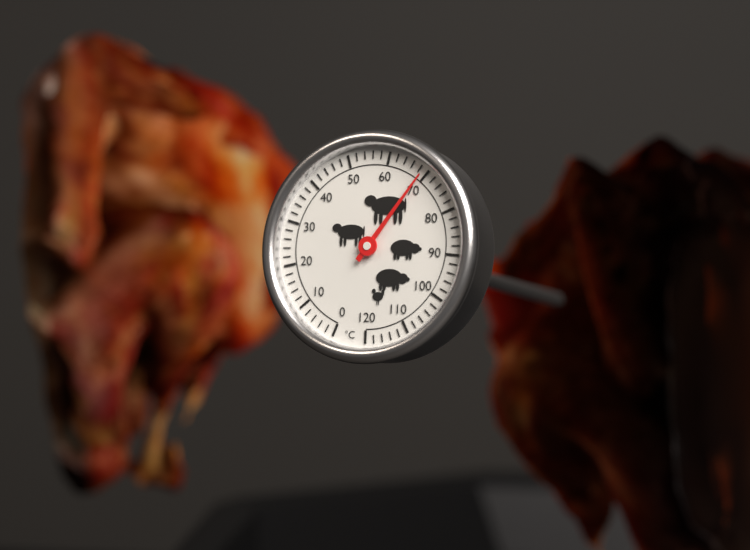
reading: 69 °C
